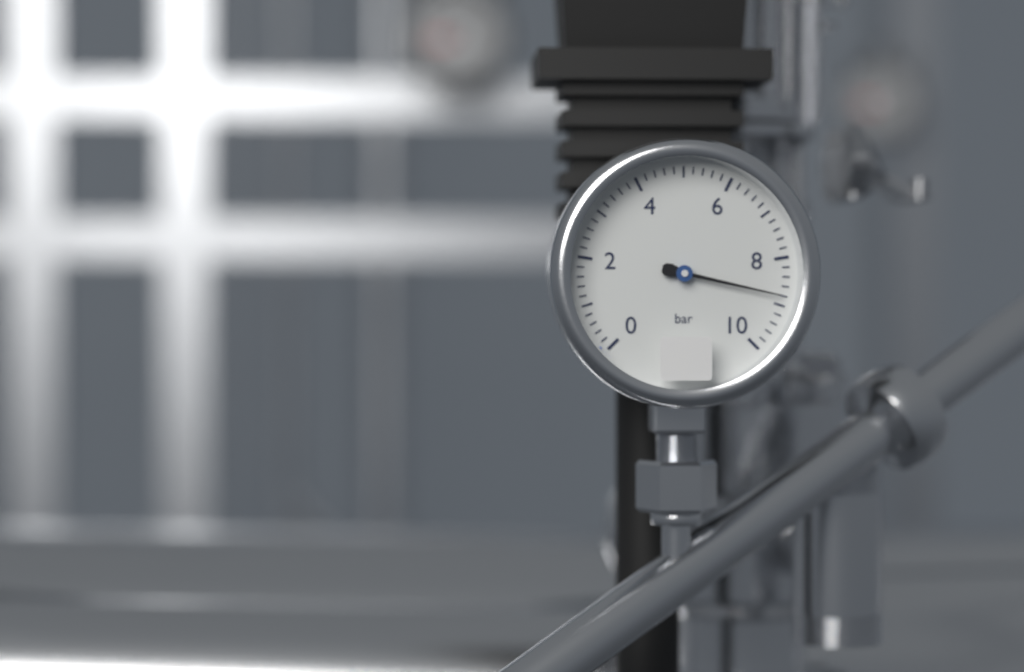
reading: 8.8 bar
